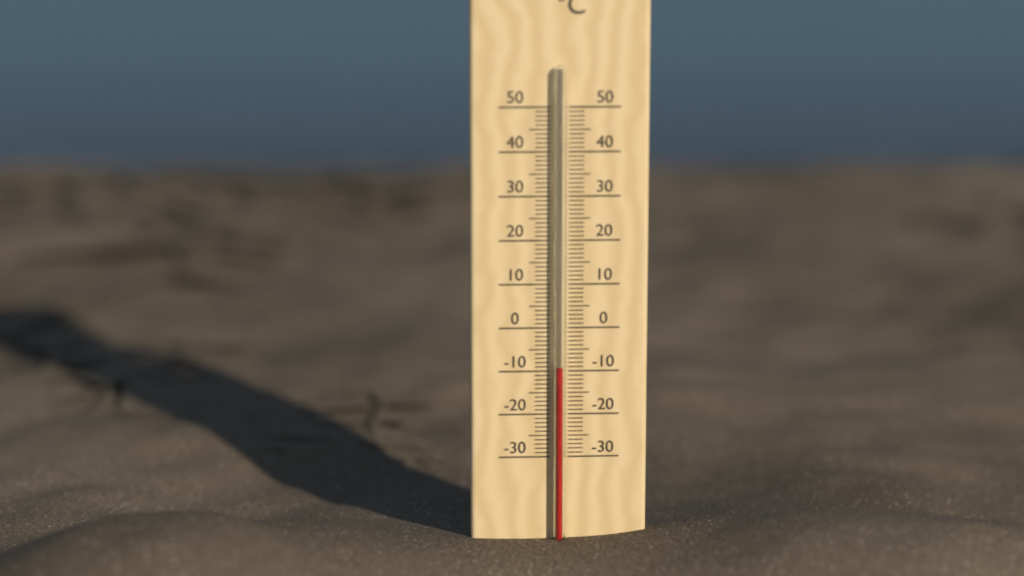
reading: -9 °C
